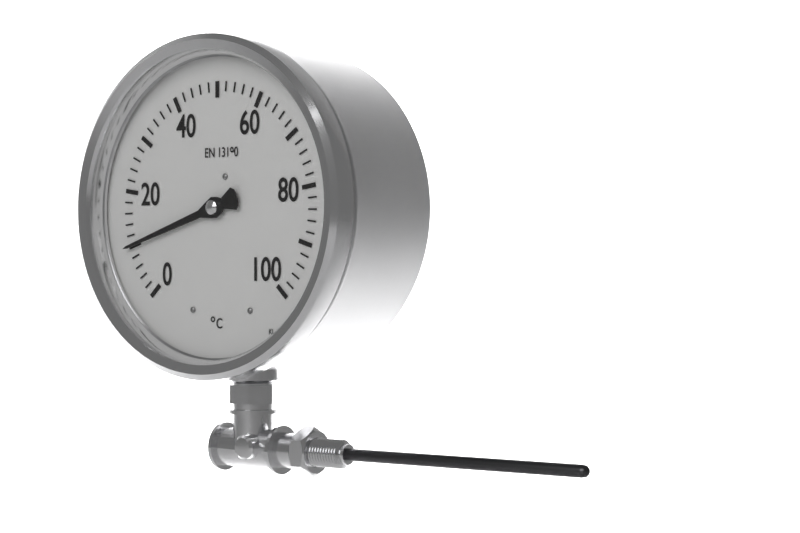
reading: 10 °C
